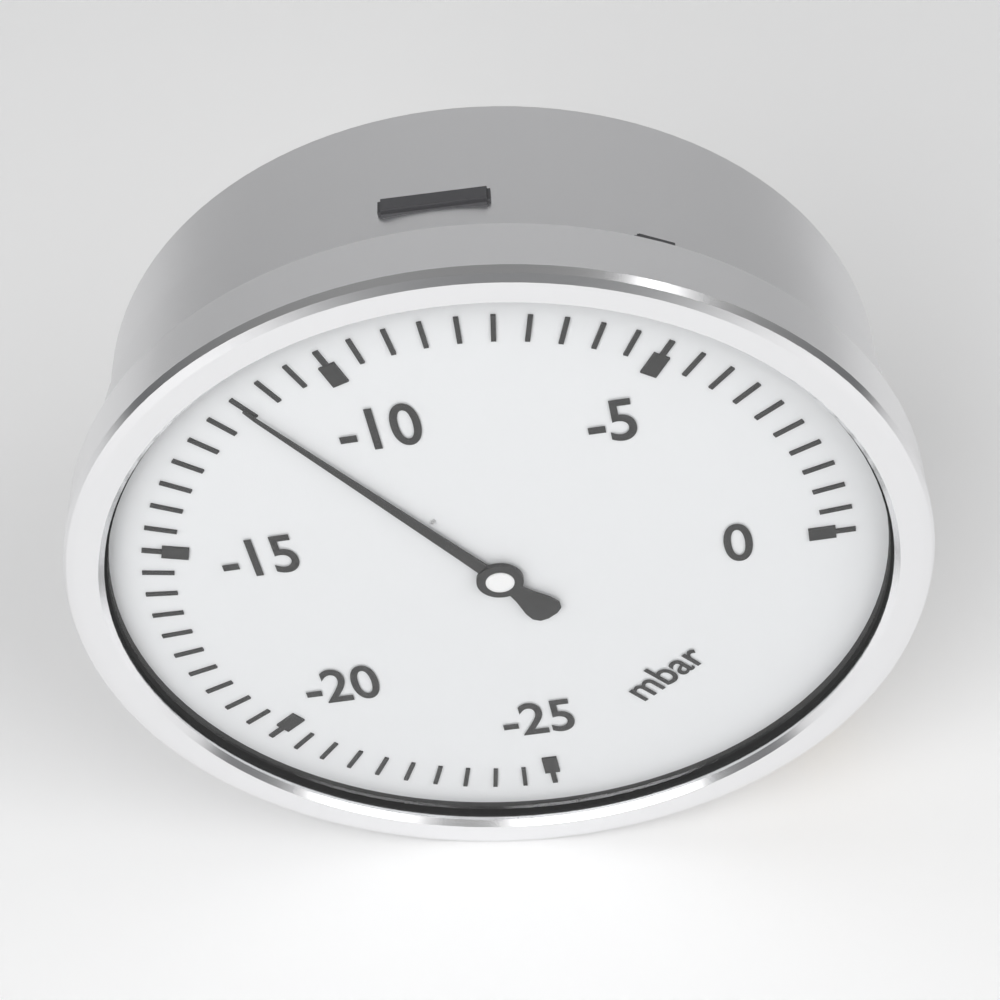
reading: -11.5 mbar
